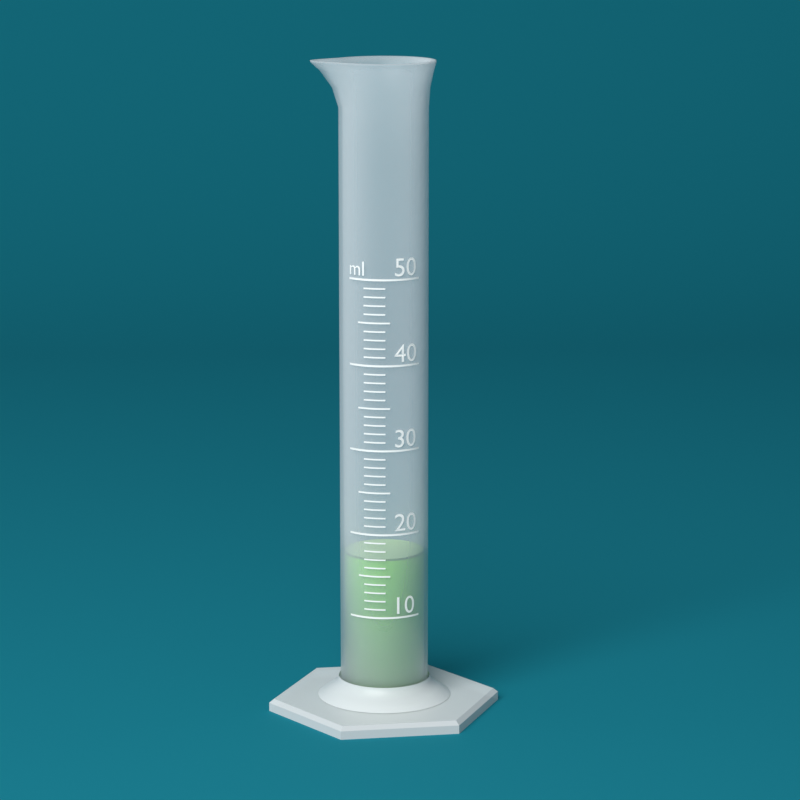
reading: 17 ml
